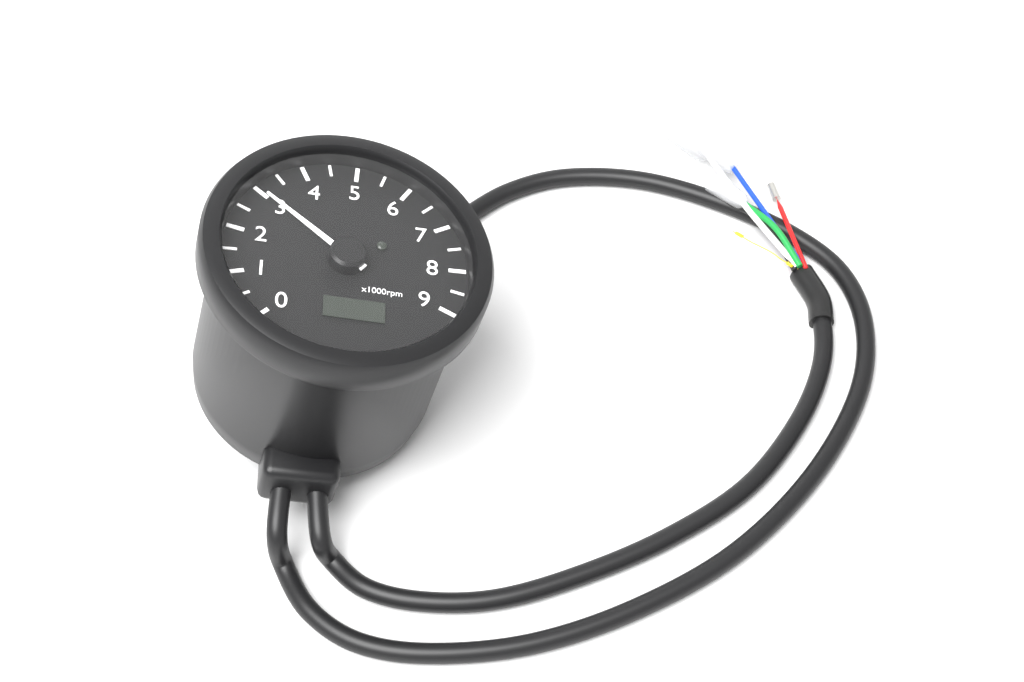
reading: 3000 rpm
